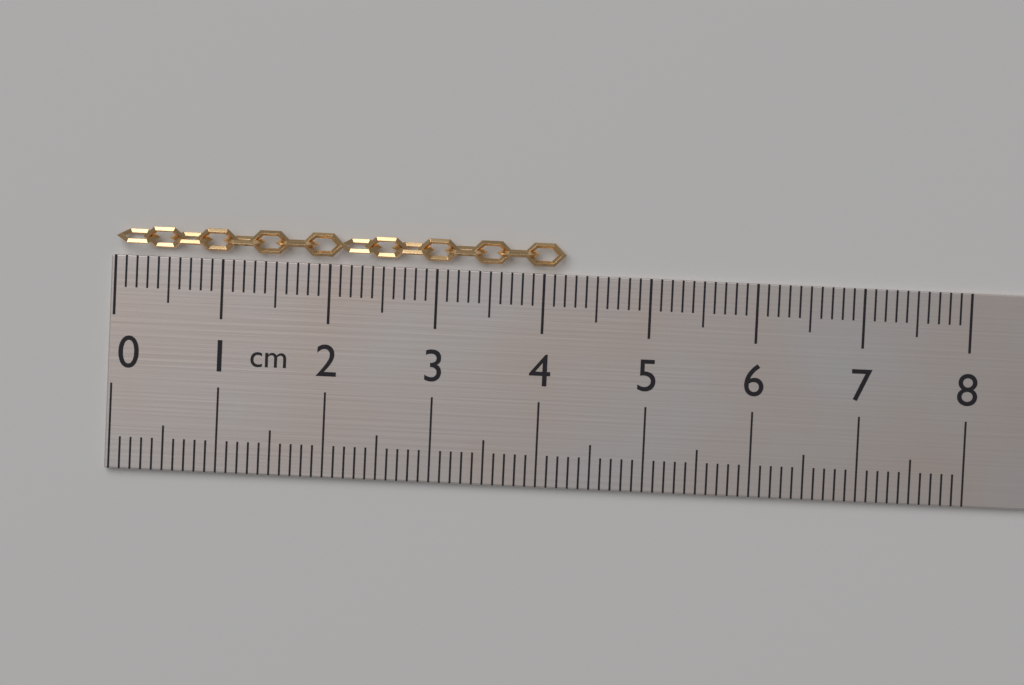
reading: 4.2 cm
